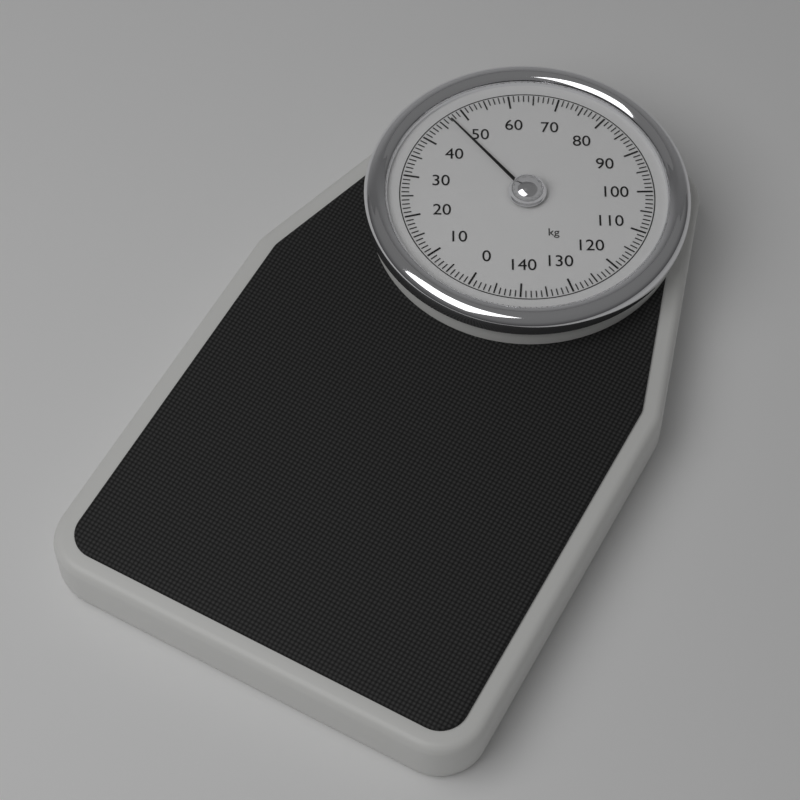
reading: 47 kg
